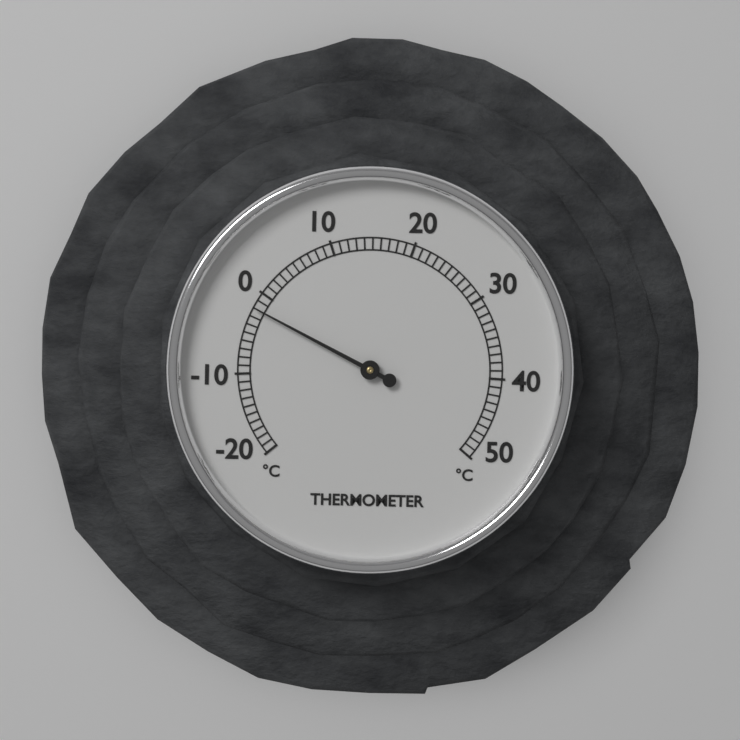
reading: -2 °C
